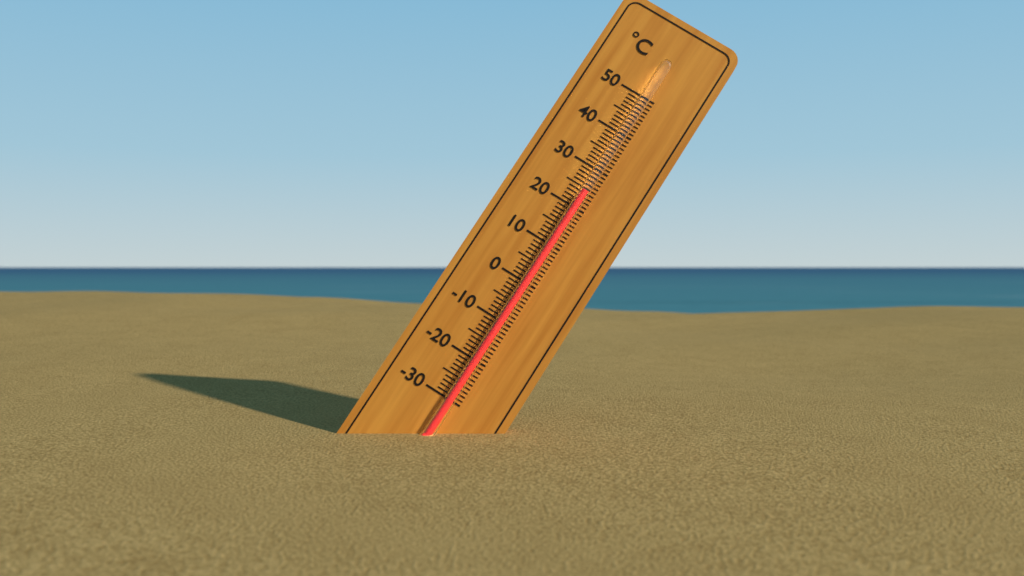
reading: 24 °C
